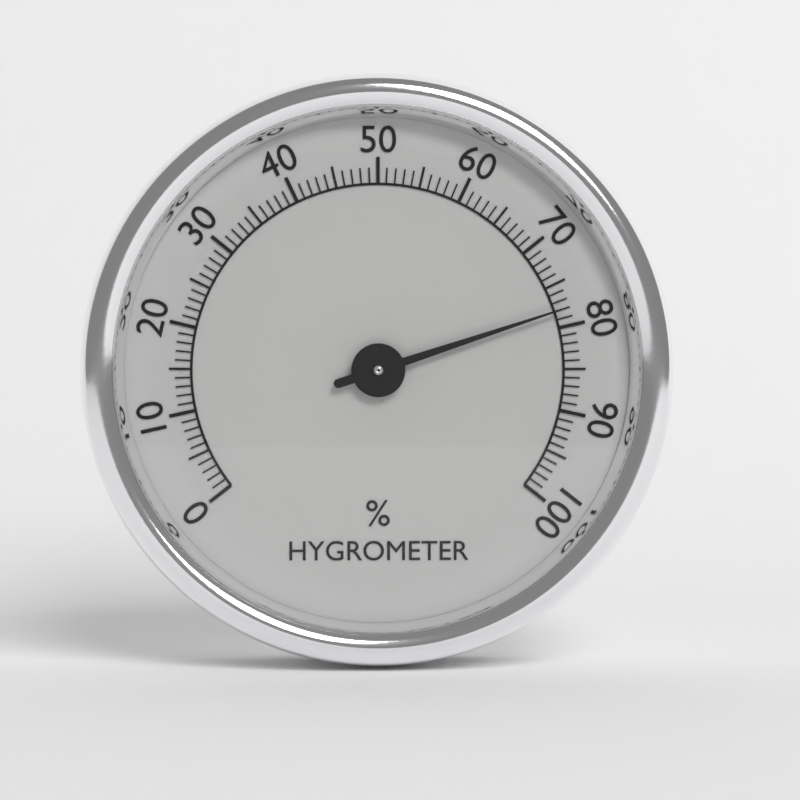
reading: 78 %
